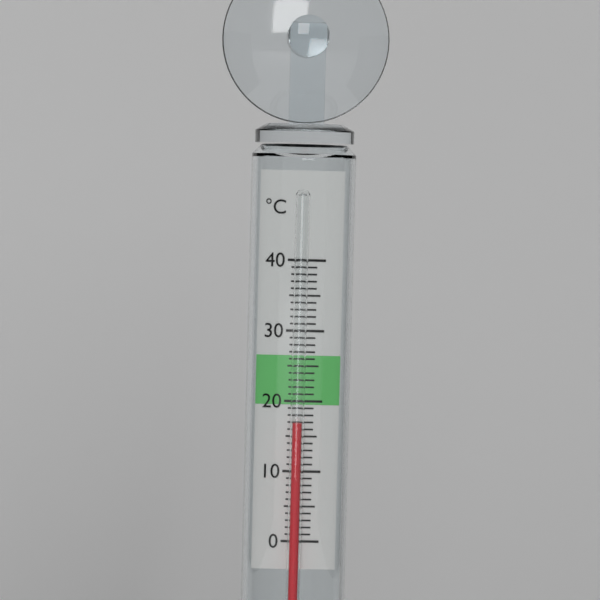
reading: 17 °C
